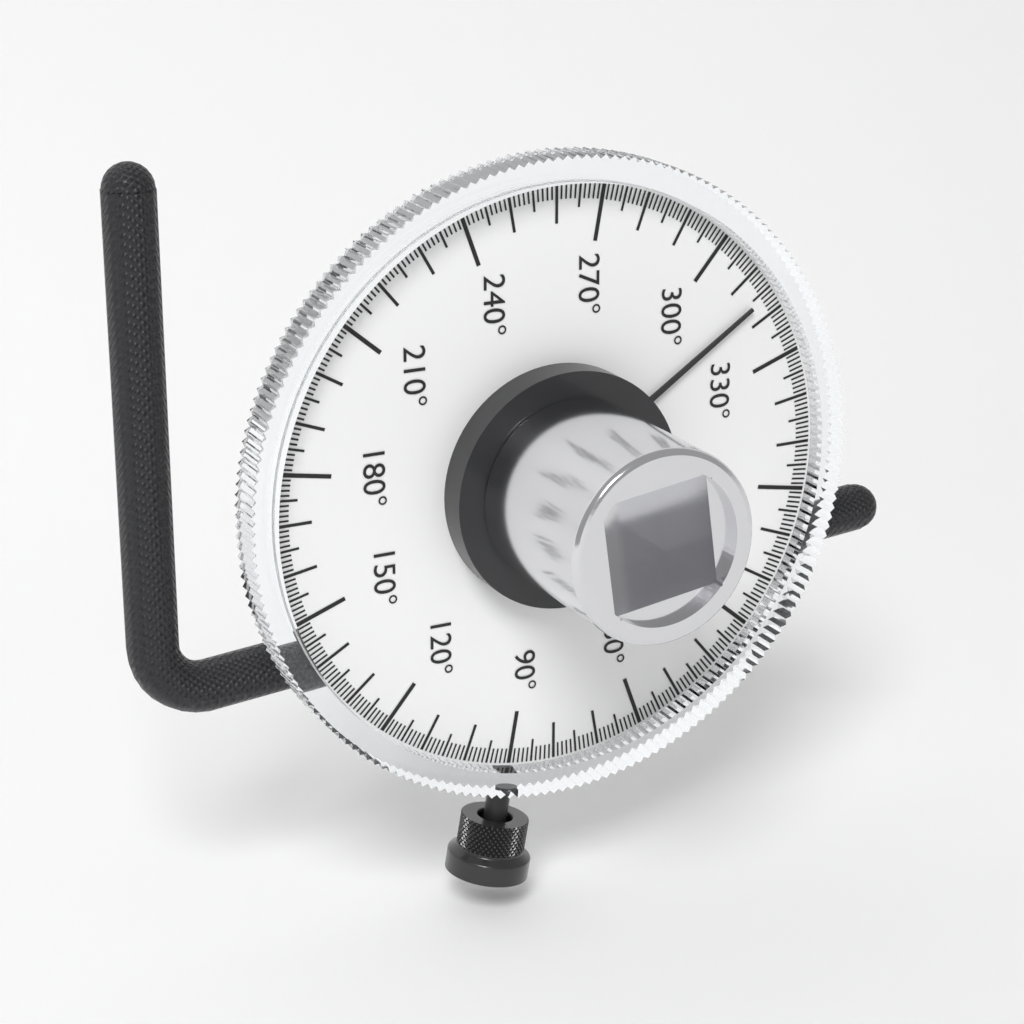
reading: 316 °
